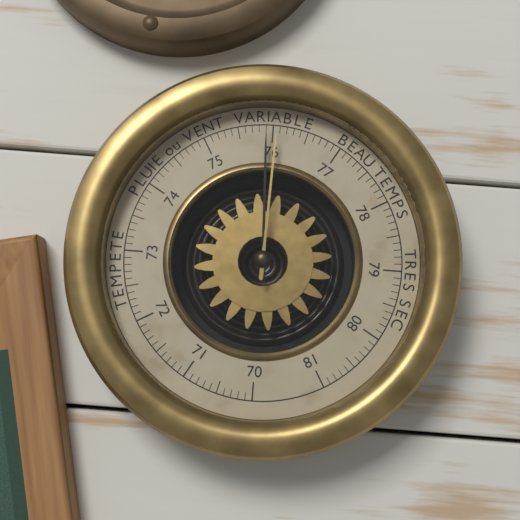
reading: 75.9 (no unit)
